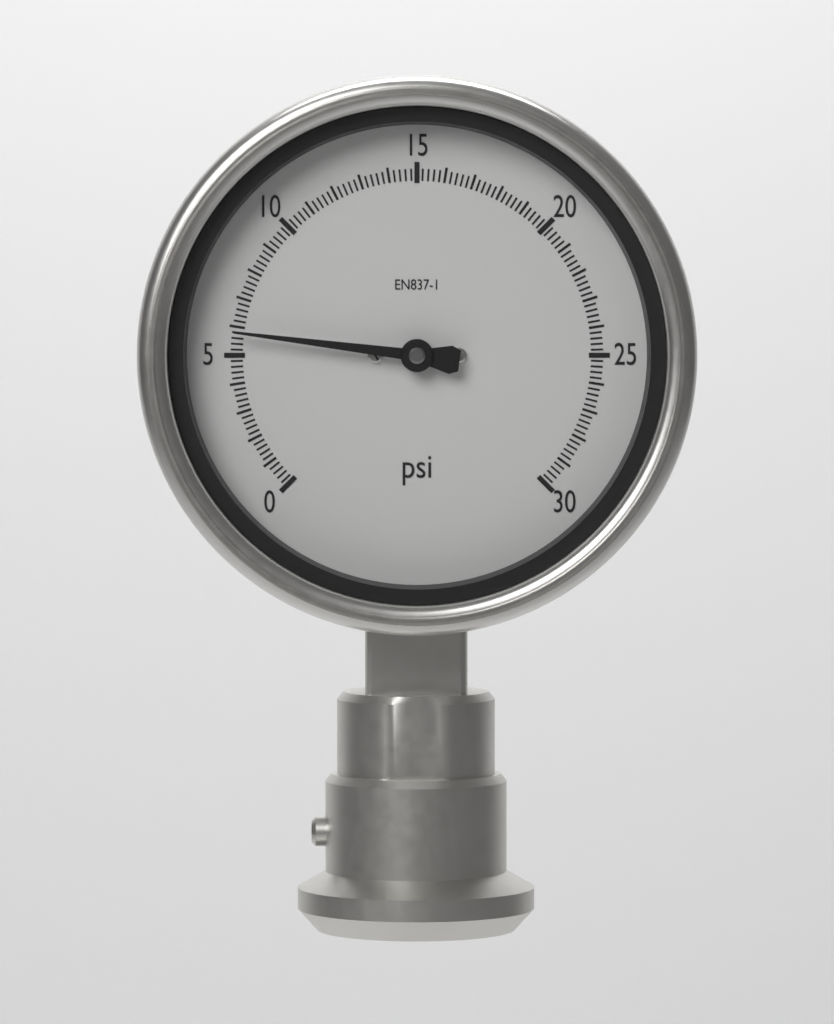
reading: 5.8 psi
